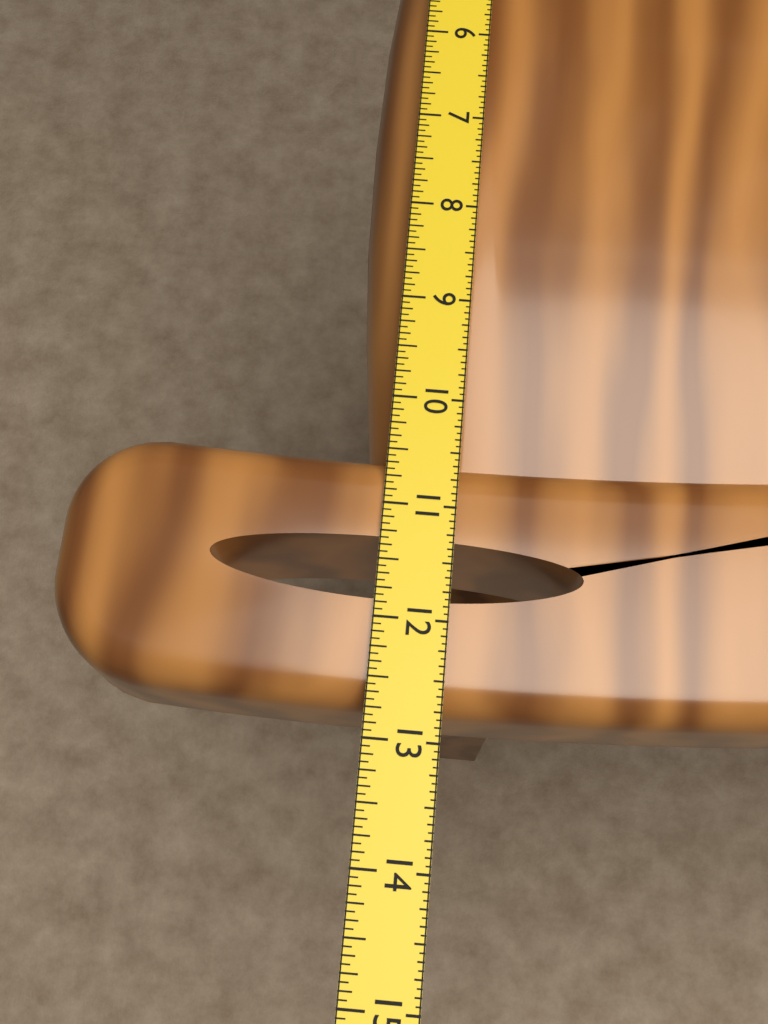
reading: 12.7500 in
